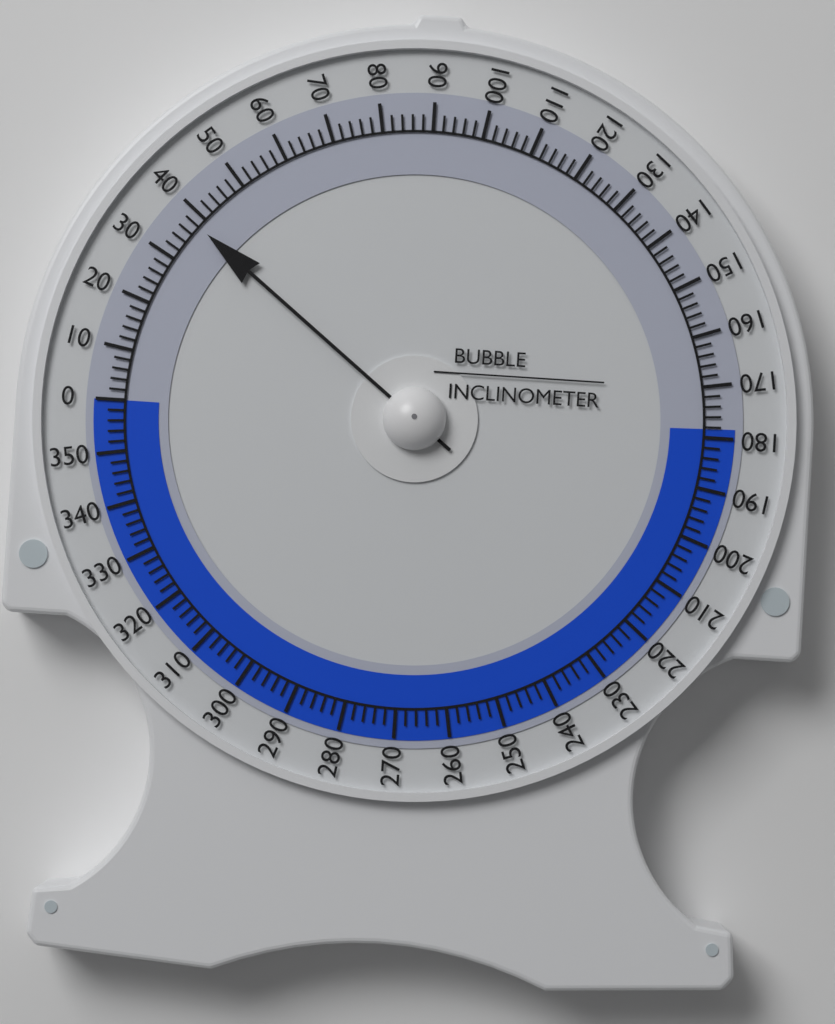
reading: 38 (no unit)
